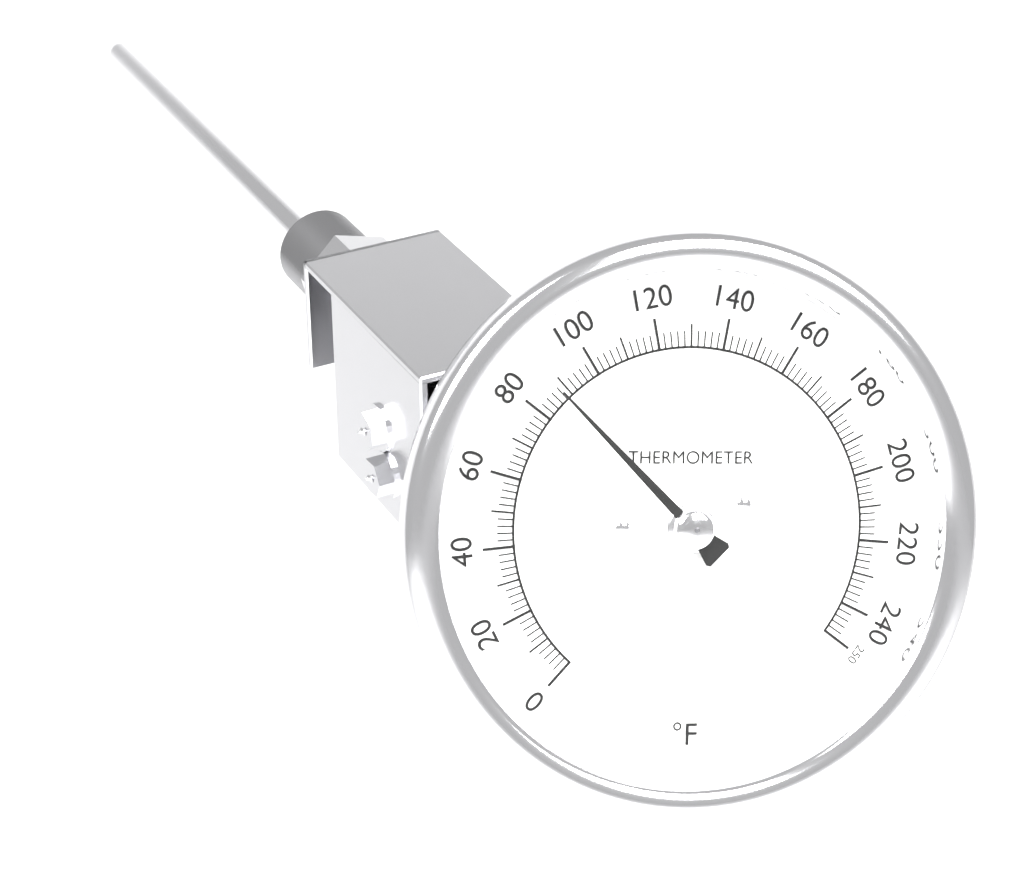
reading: 88 °F
